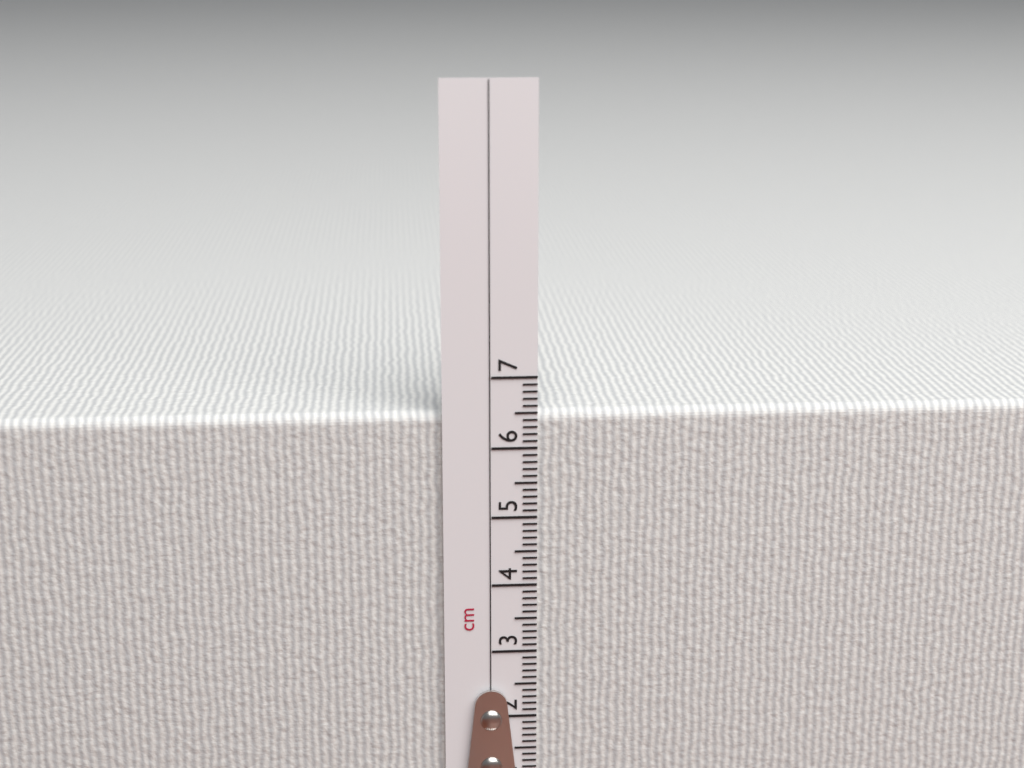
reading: 6.5 cm
